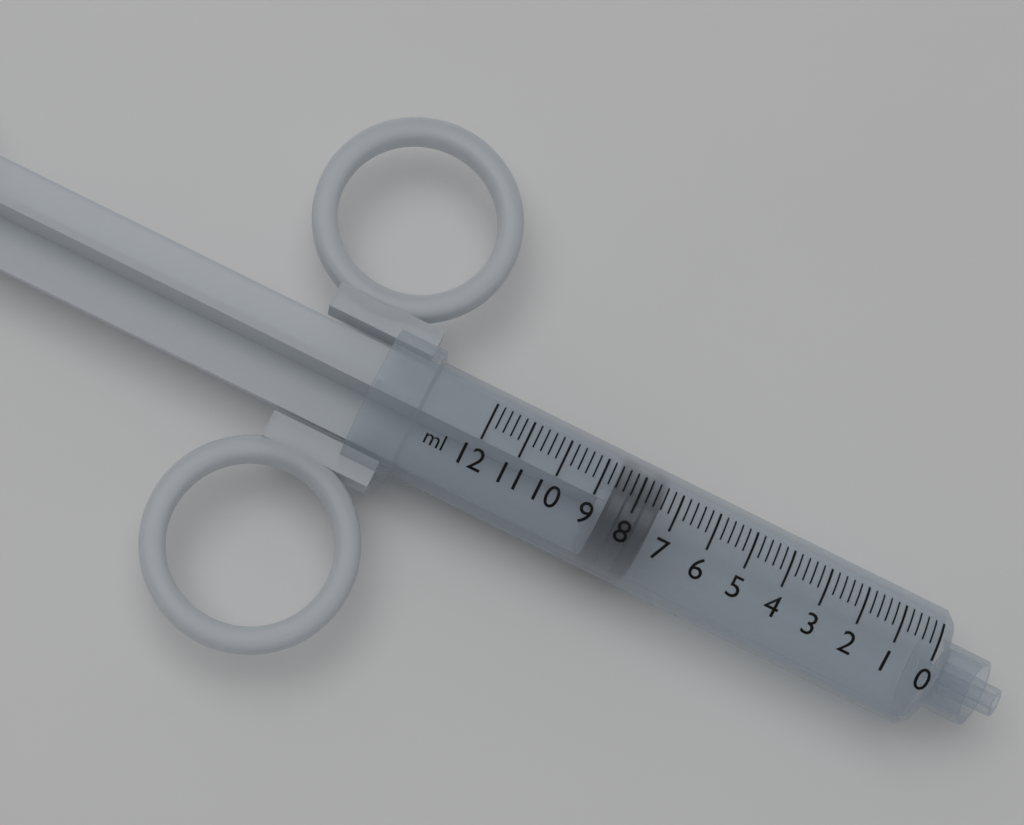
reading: 7.4 ml
